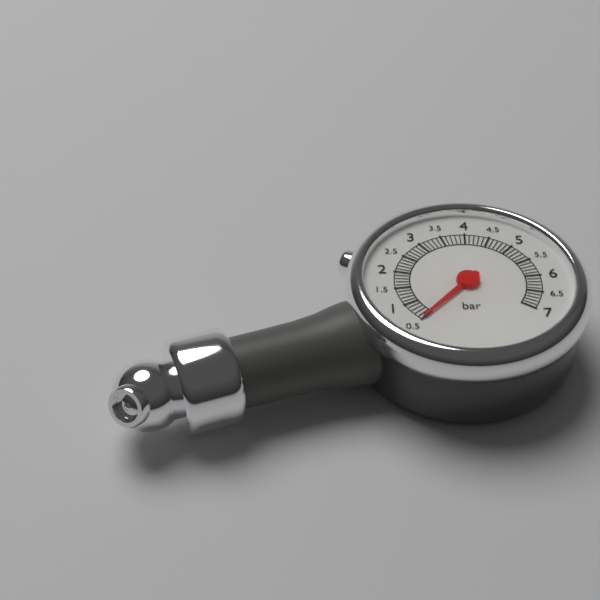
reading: 0.5 bar
